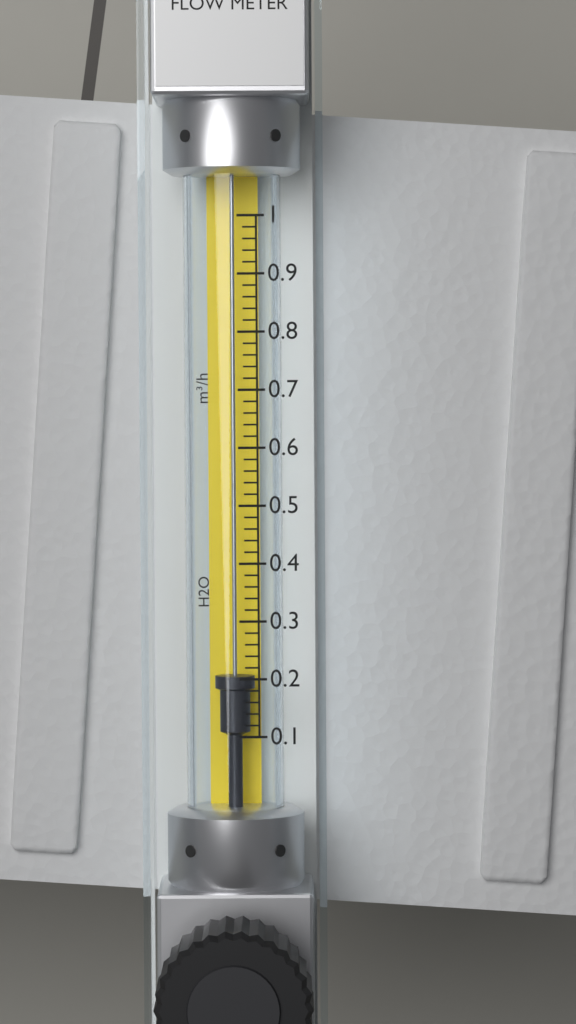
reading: 0.20 m³/h
